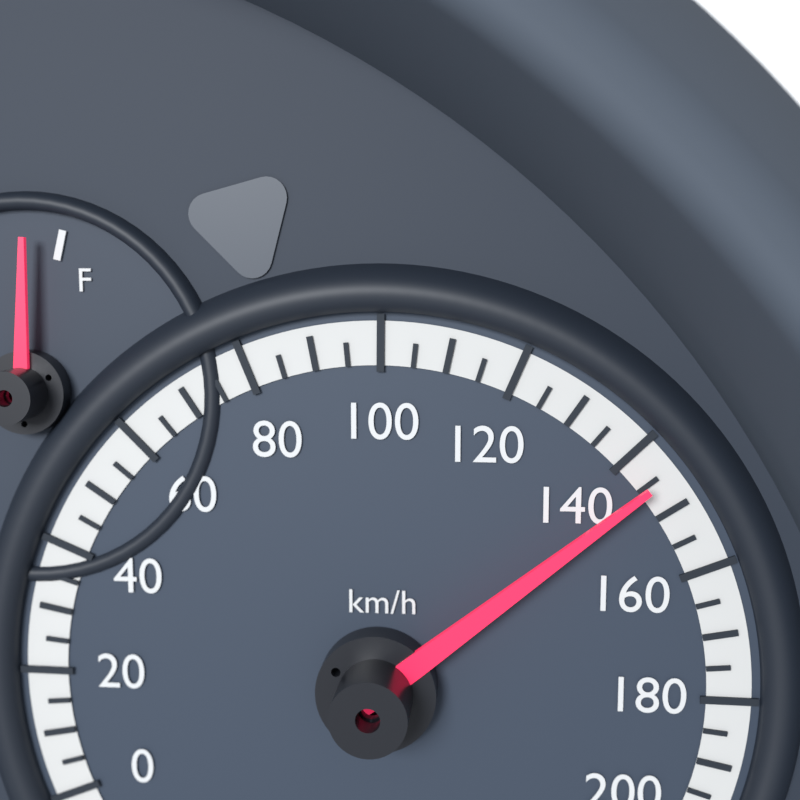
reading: 145 km/h
